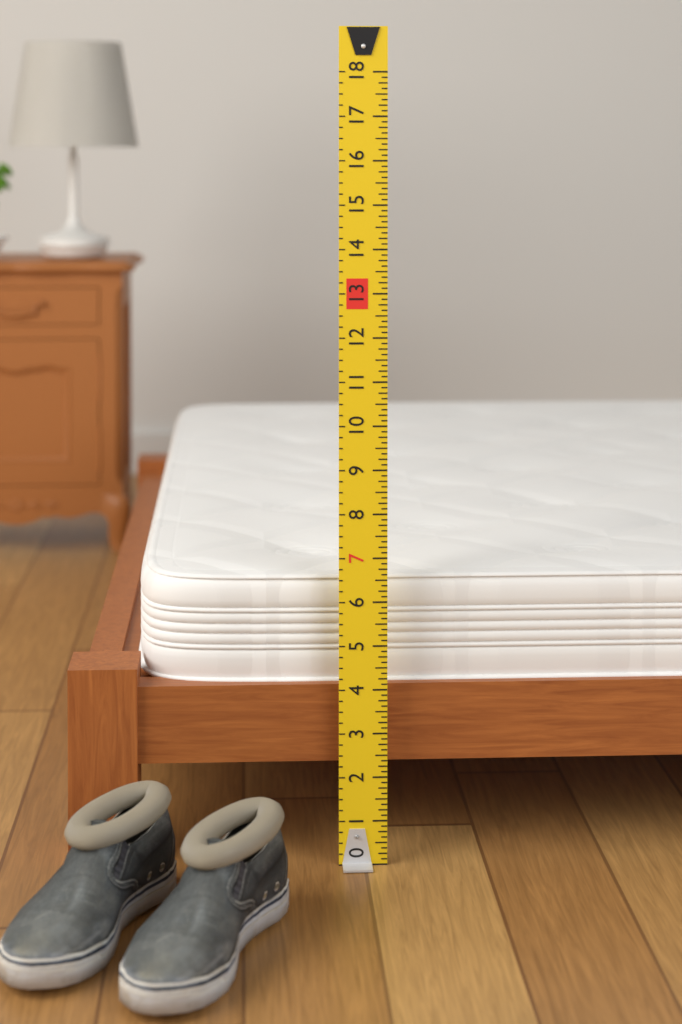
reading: 6.500 (no unit)
